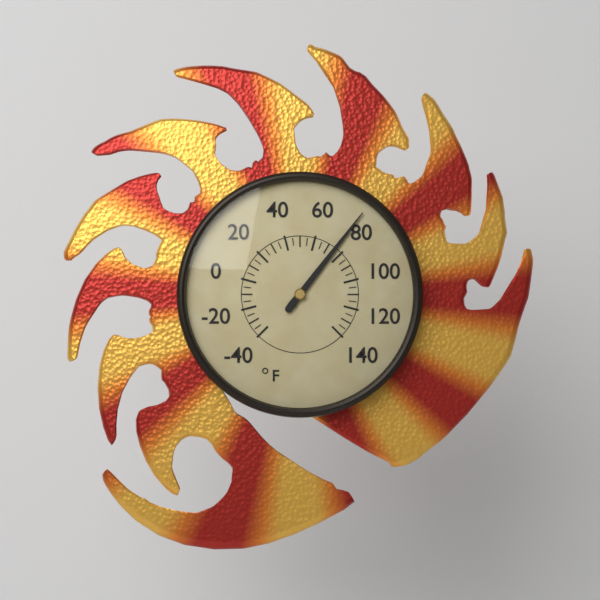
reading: 75 °F
